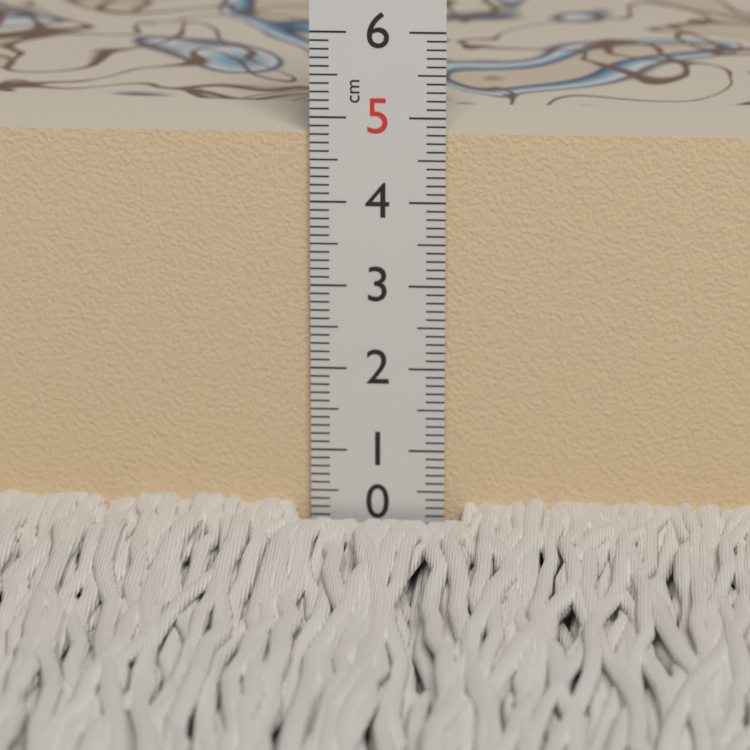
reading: 4.8 cm
